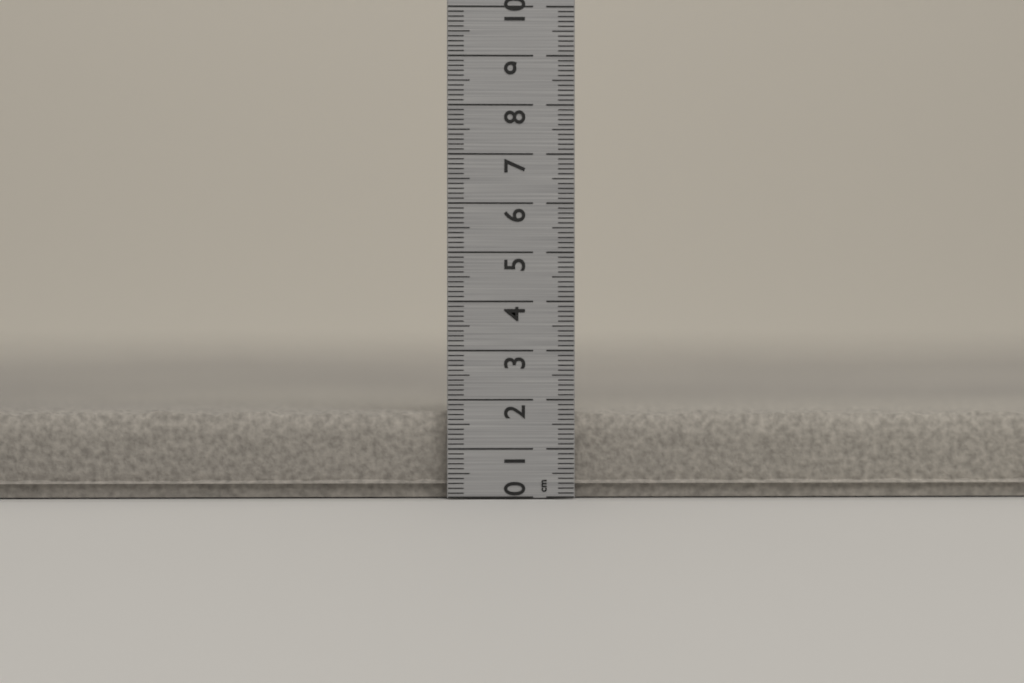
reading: 1.8 cm
